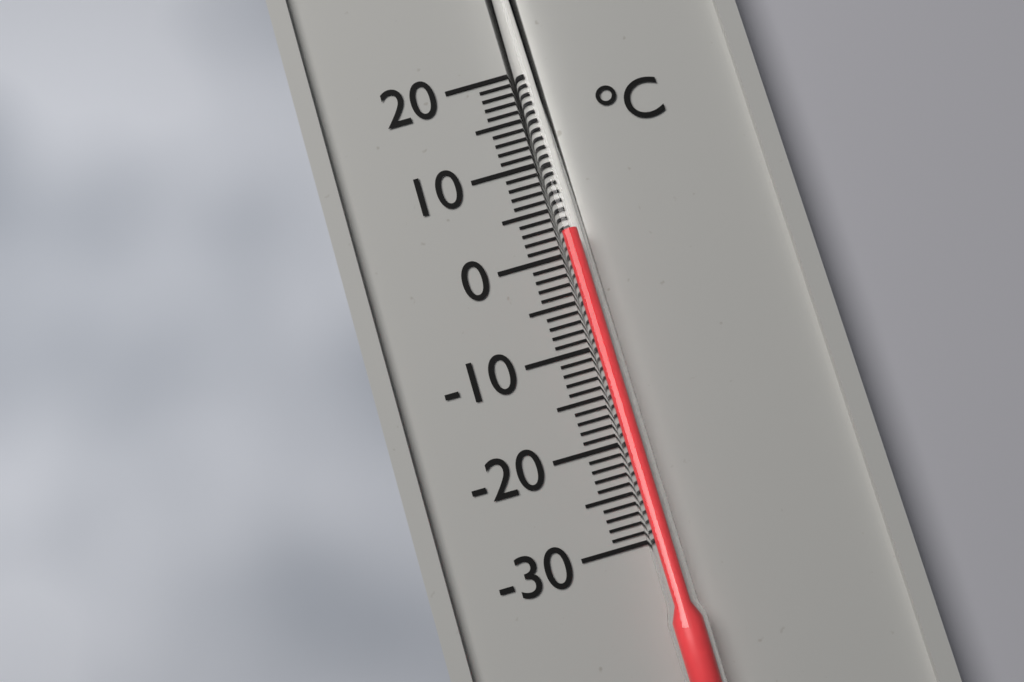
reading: 2 °C
